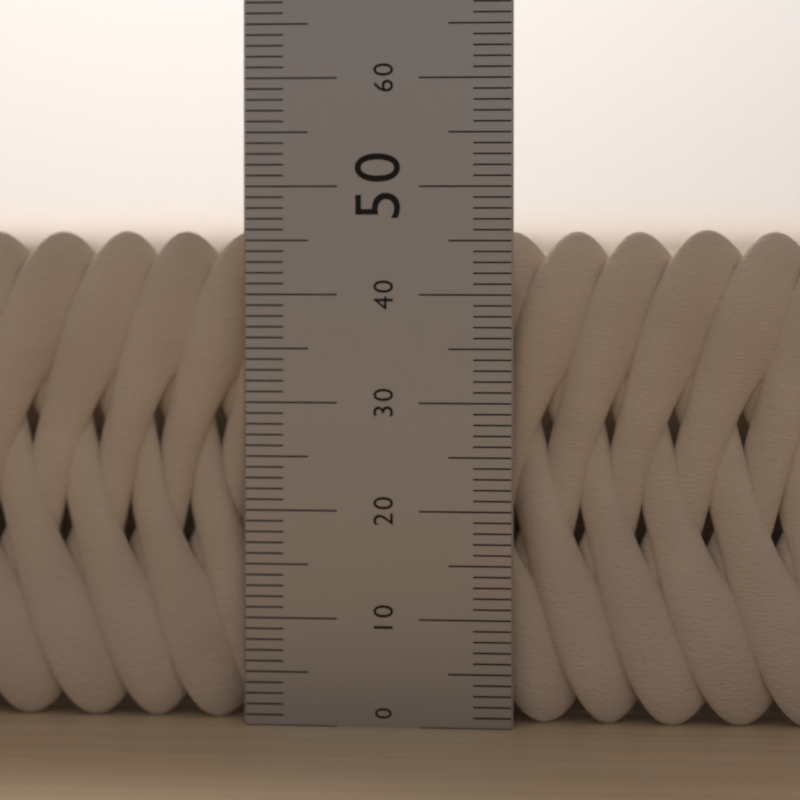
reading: 46 (no unit)
